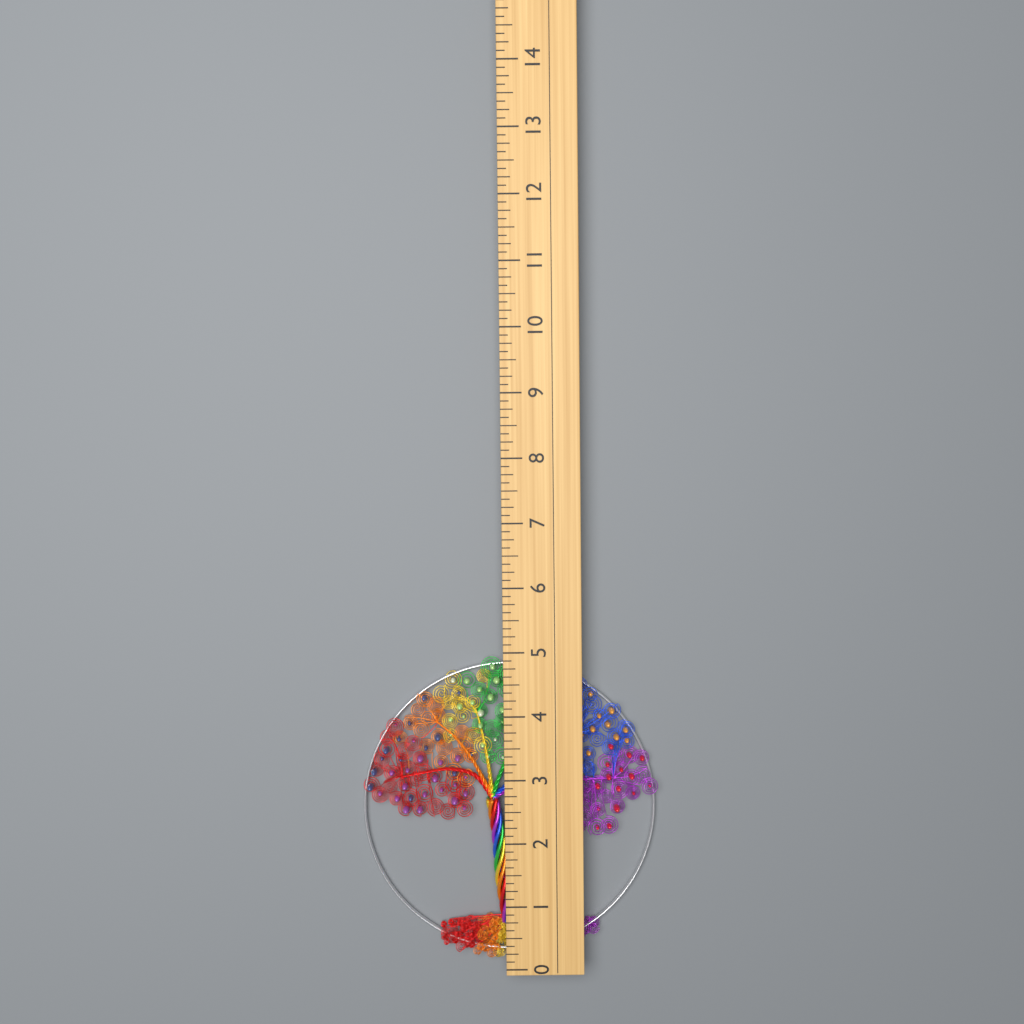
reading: 4.875 (no unit)
